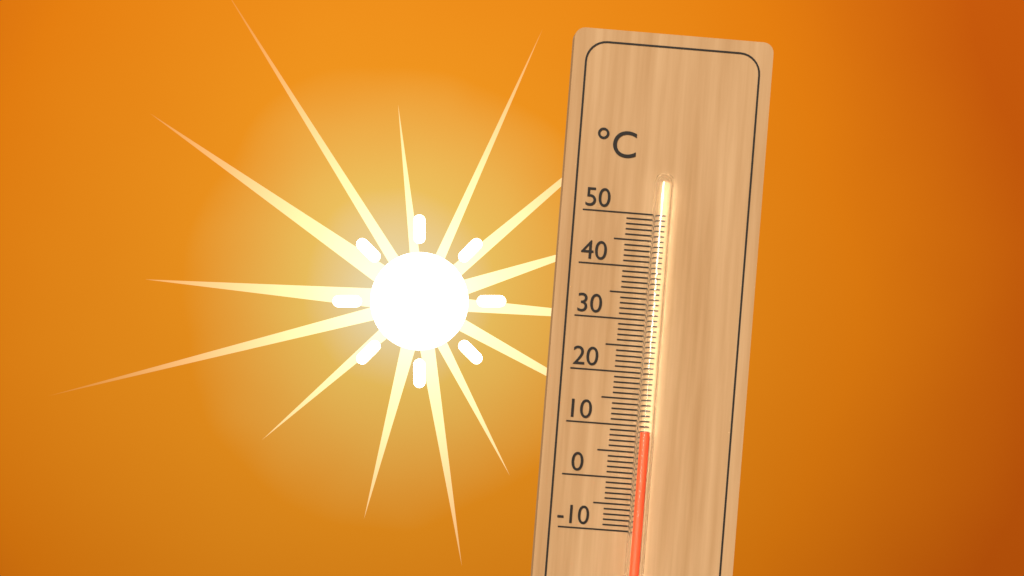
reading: 9 °C
